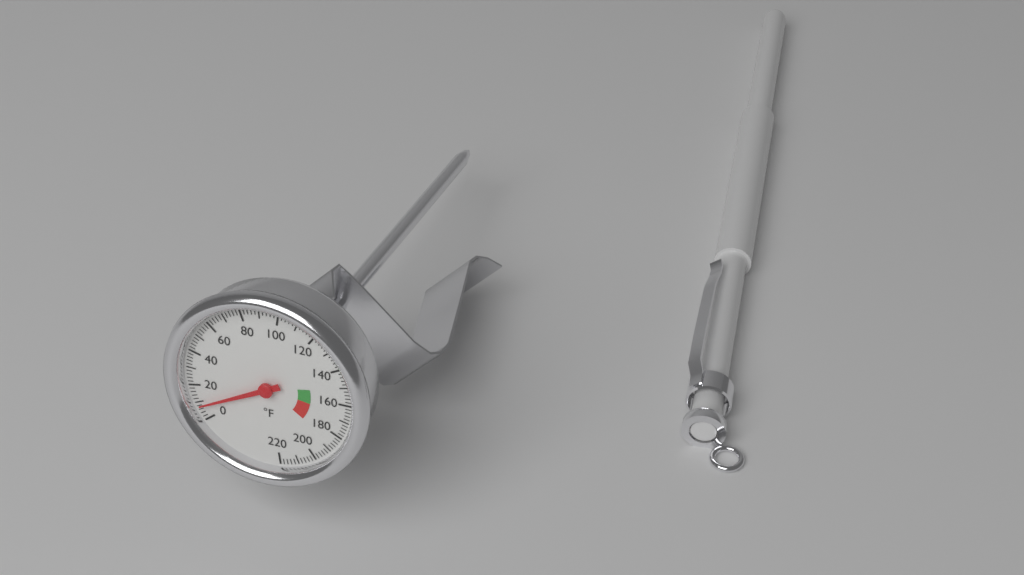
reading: 8 °F
